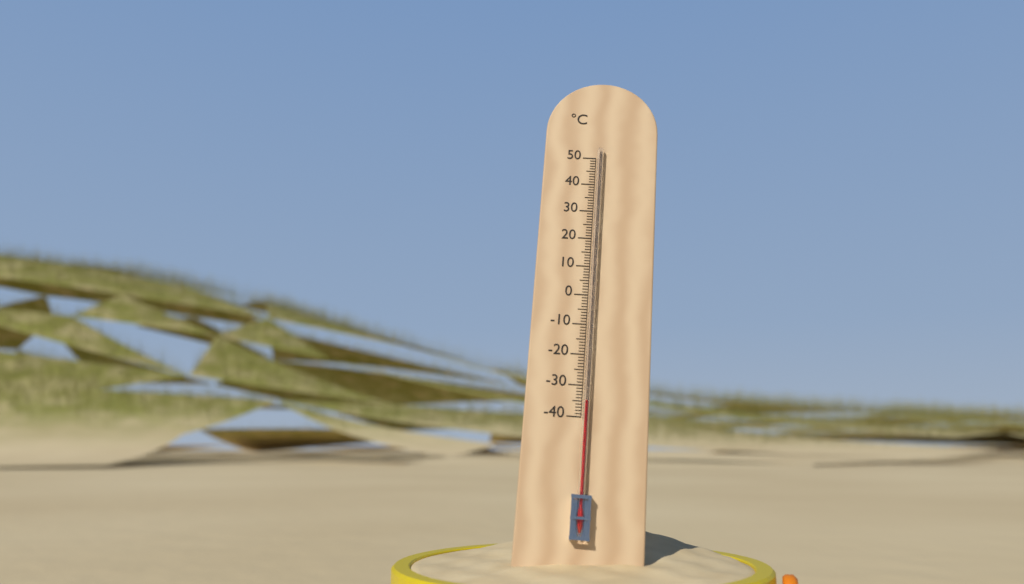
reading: -35 °C
